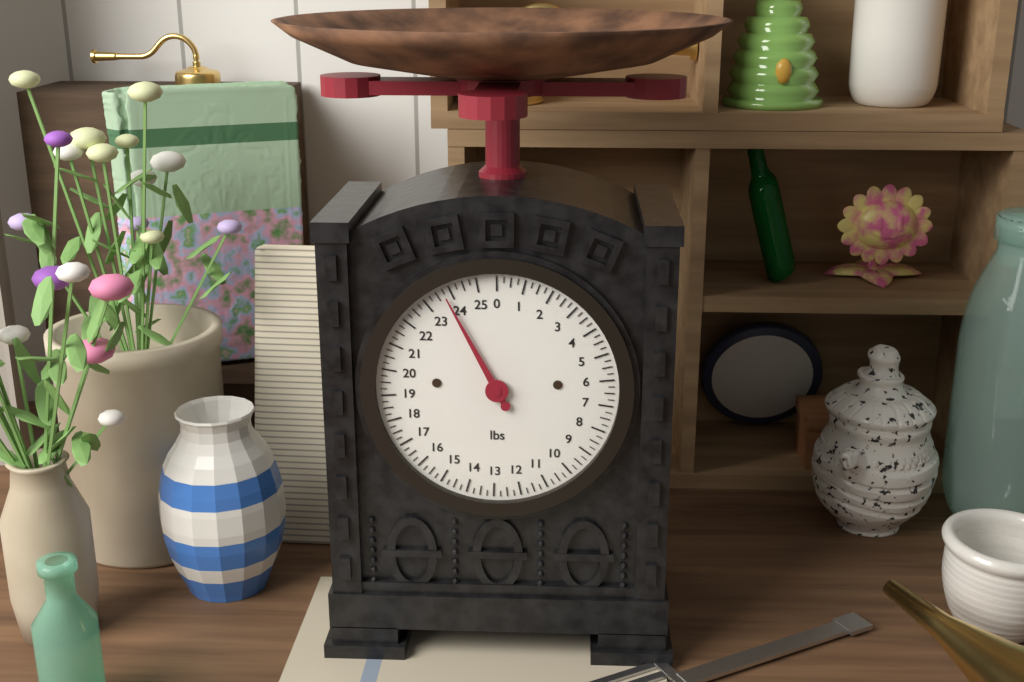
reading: 23.75 lbs
